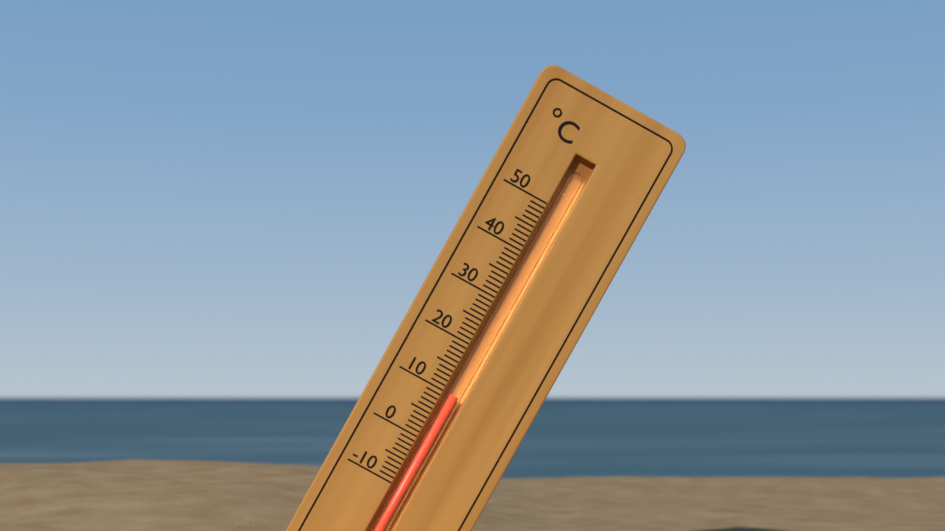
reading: 10 °C
